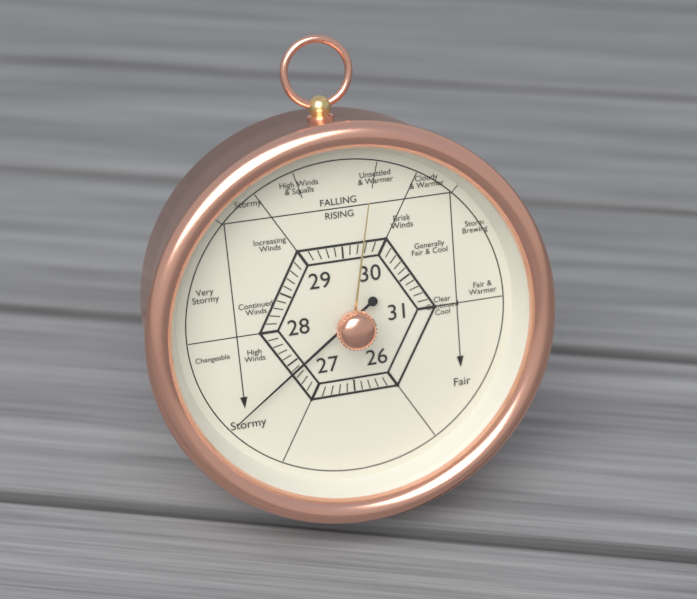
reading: 27.4 (no unit)
